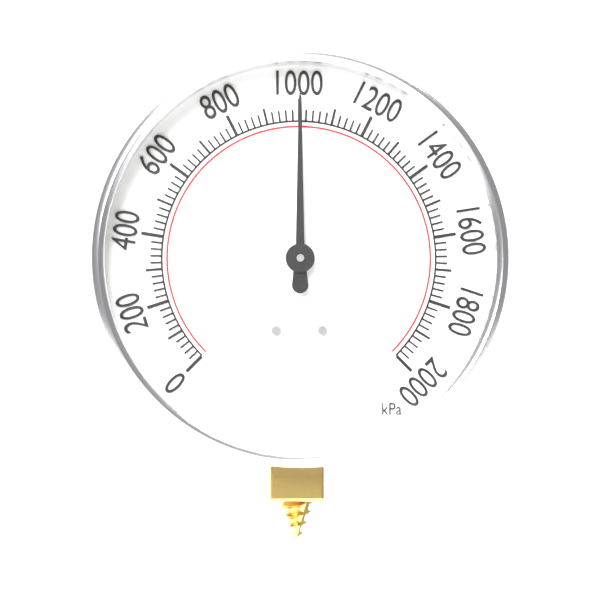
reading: 1000 kPa
